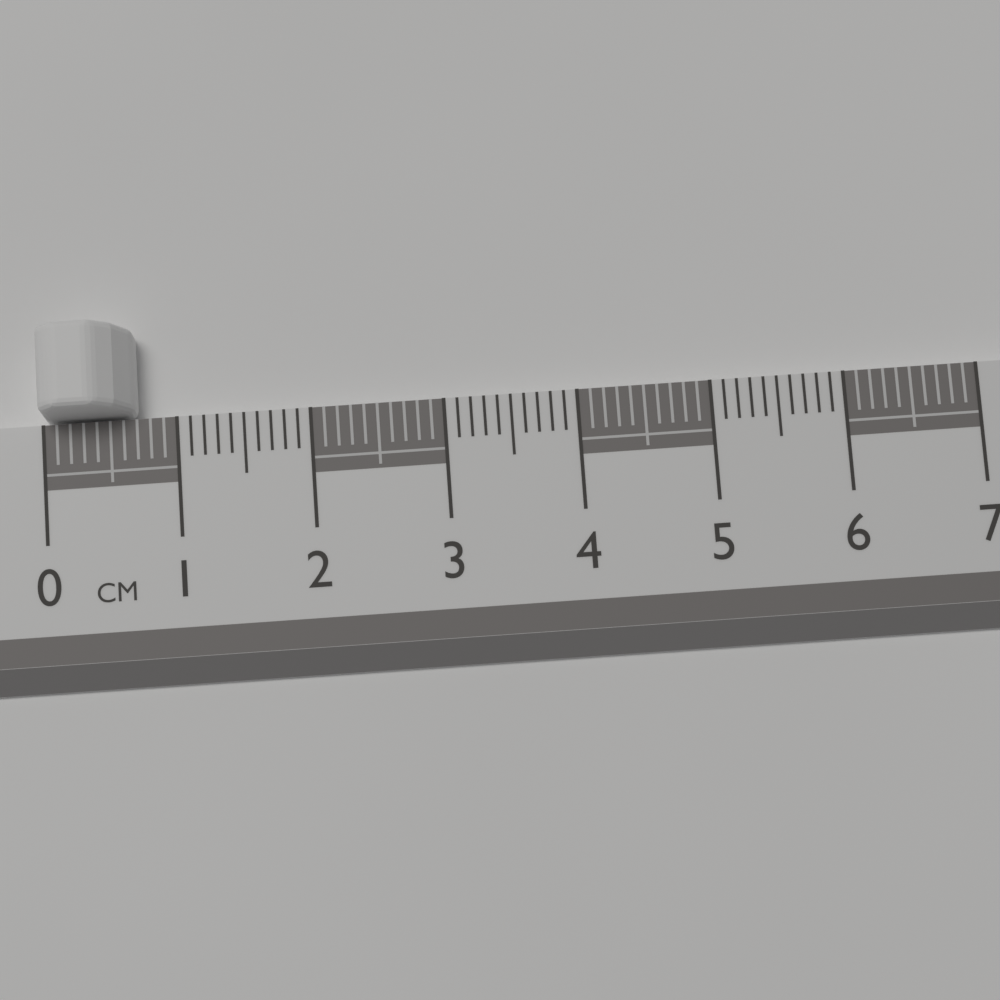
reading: 0.7 cm
